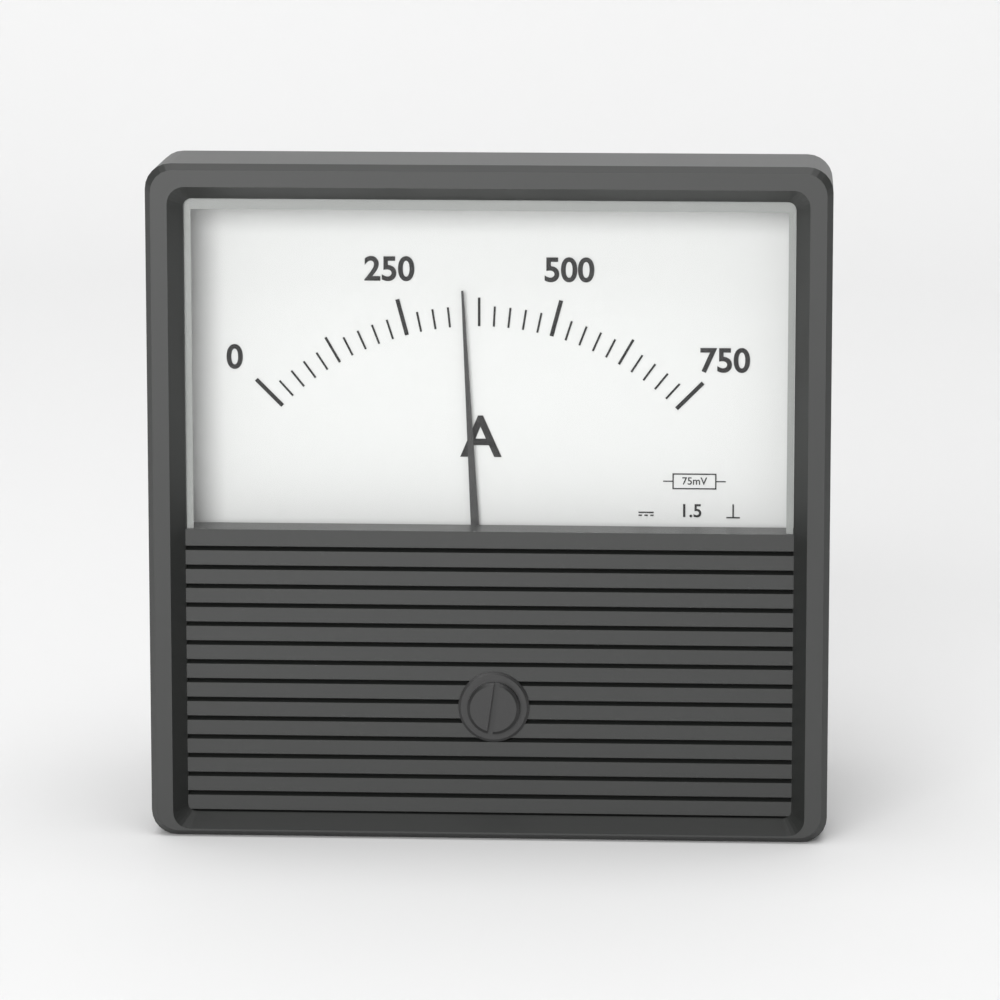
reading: 350 A
